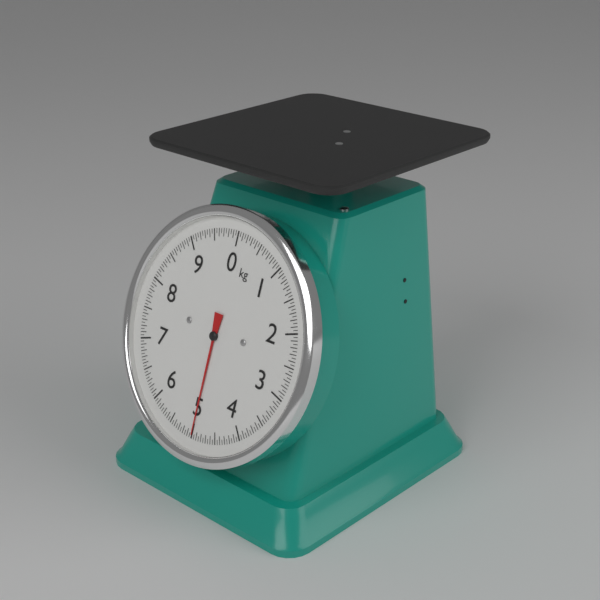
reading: 5.00 kg
